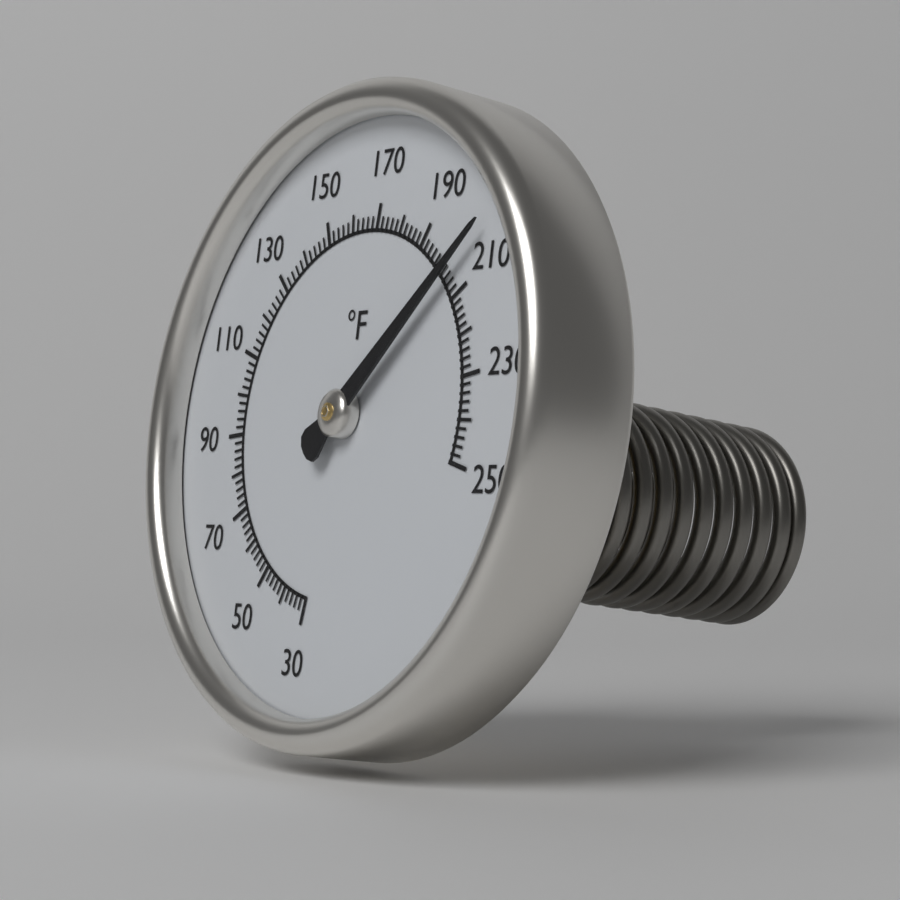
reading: 204 °F
